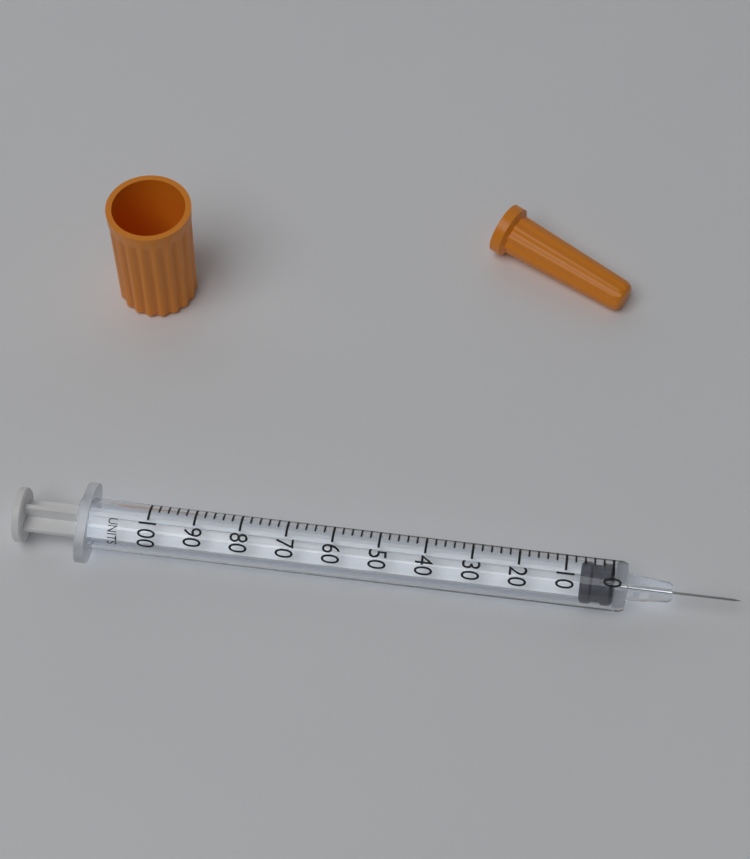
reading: 0 units
